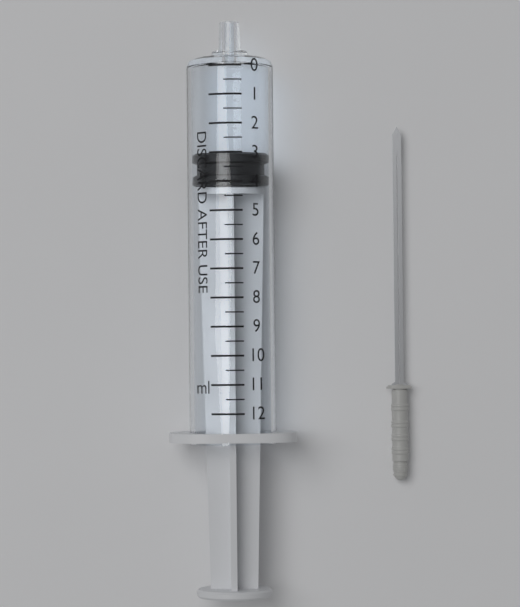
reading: 3.0 ml
